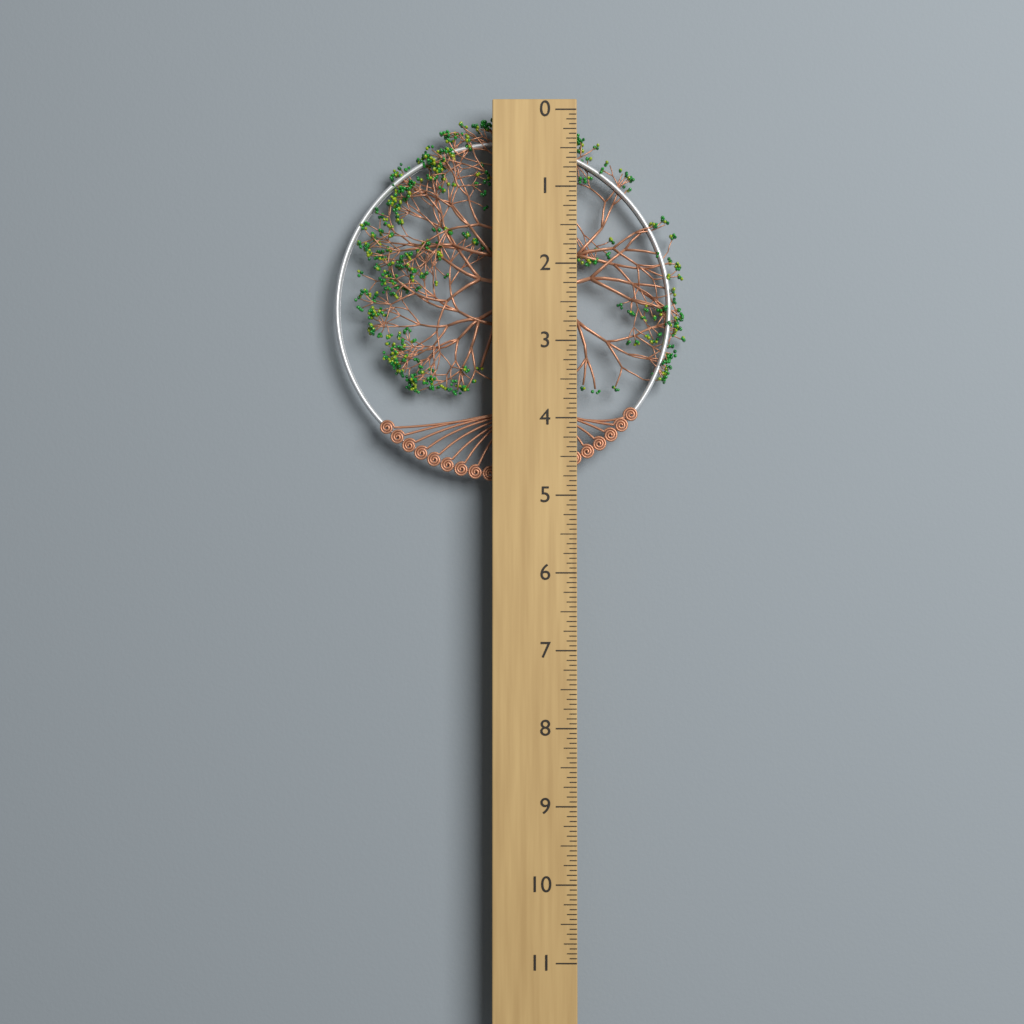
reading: 4.8125 (no unit)
